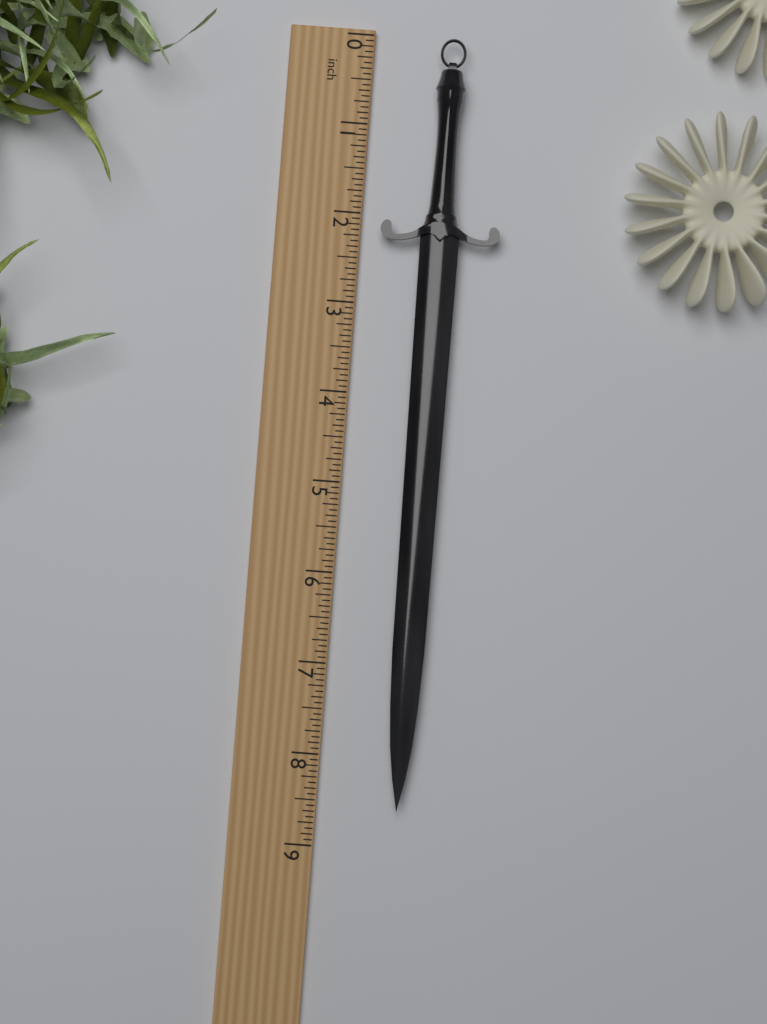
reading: 8.5625 inch
